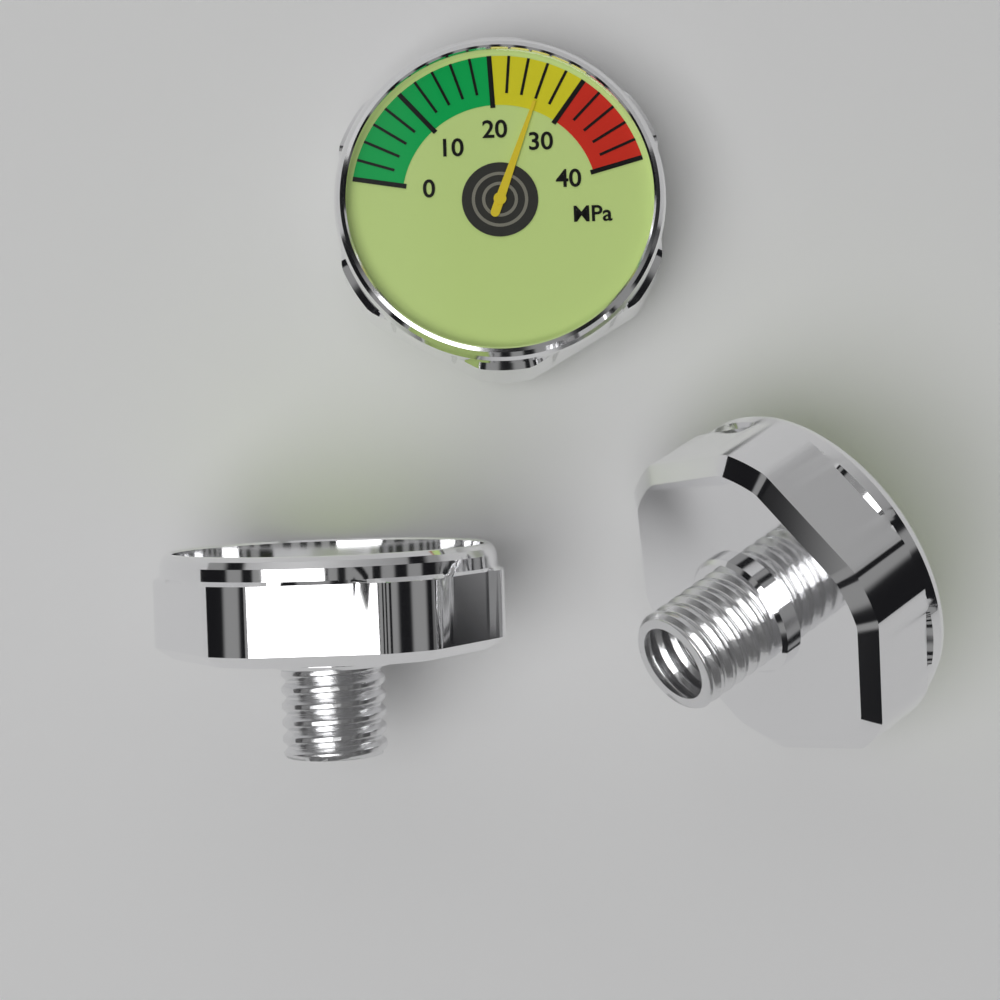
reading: 26 MPa
